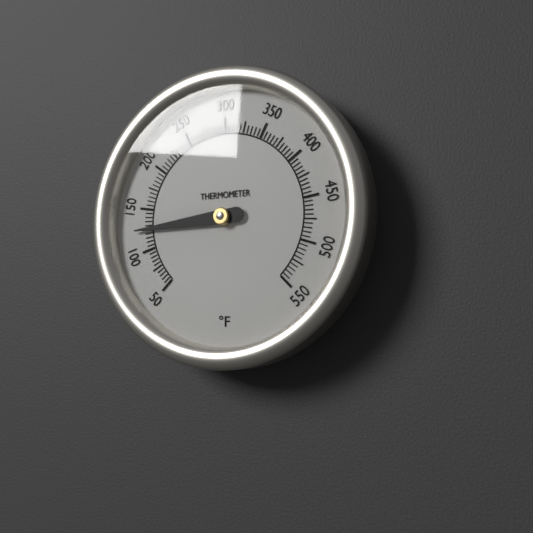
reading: 125 °F
